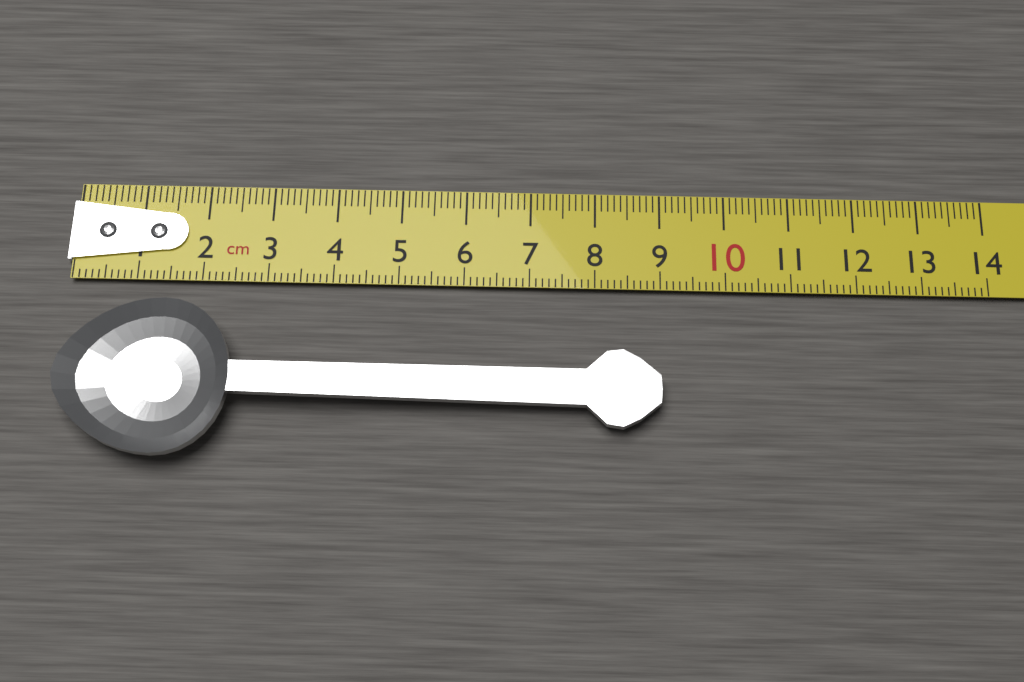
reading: 9.0 cm
